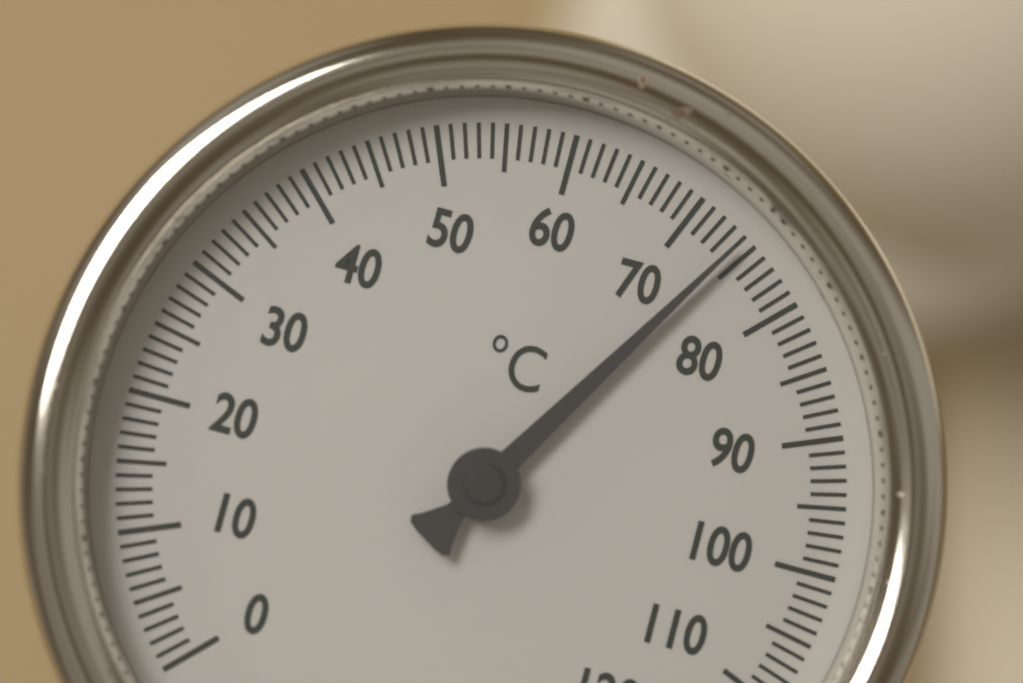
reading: 74 °C
